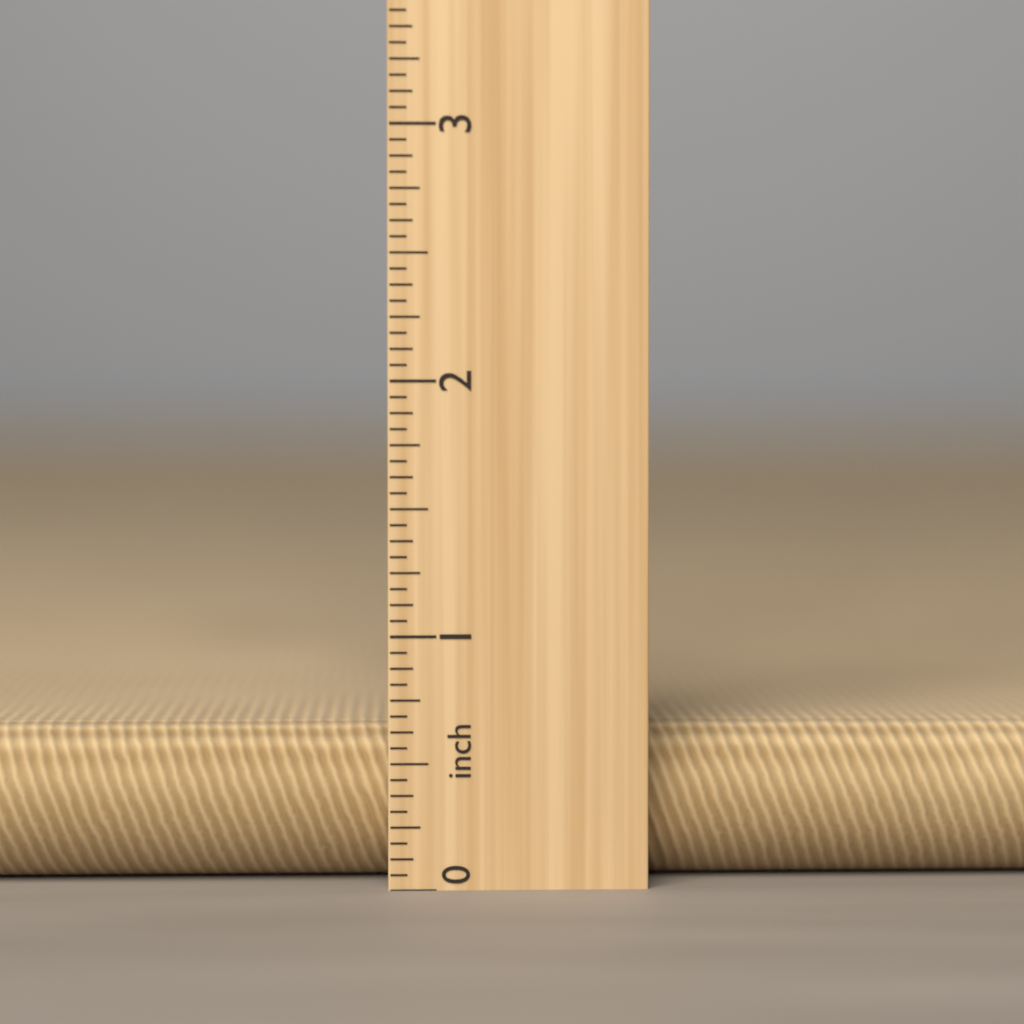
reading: 0.6250 in
